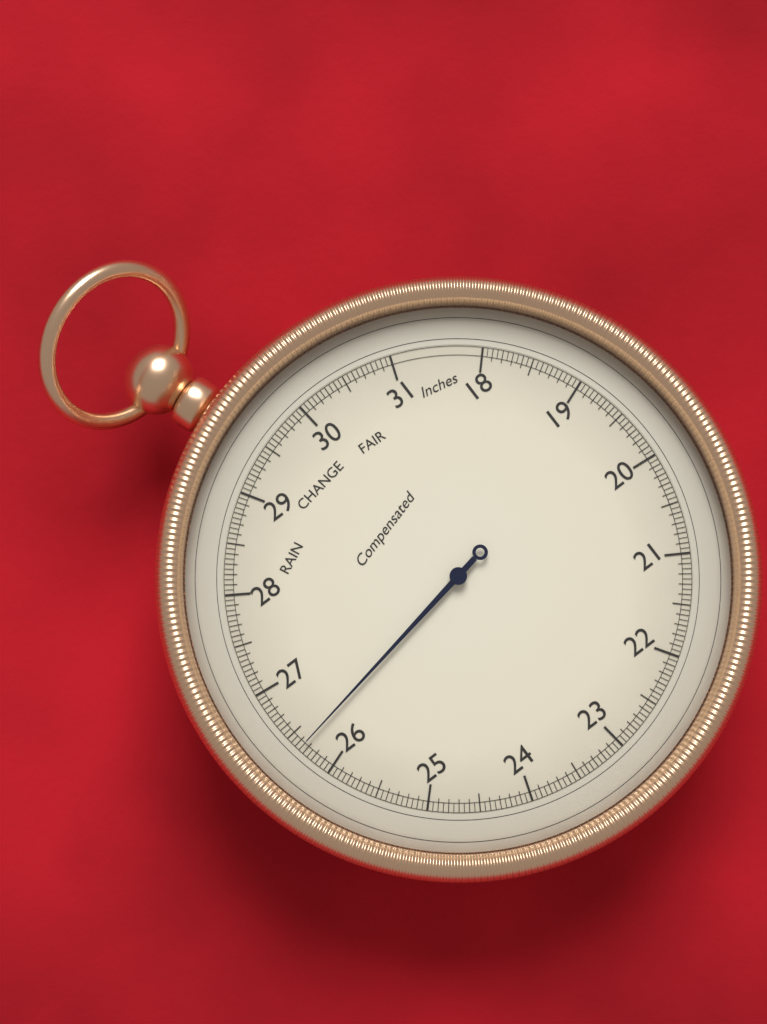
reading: 26.35 inHg
